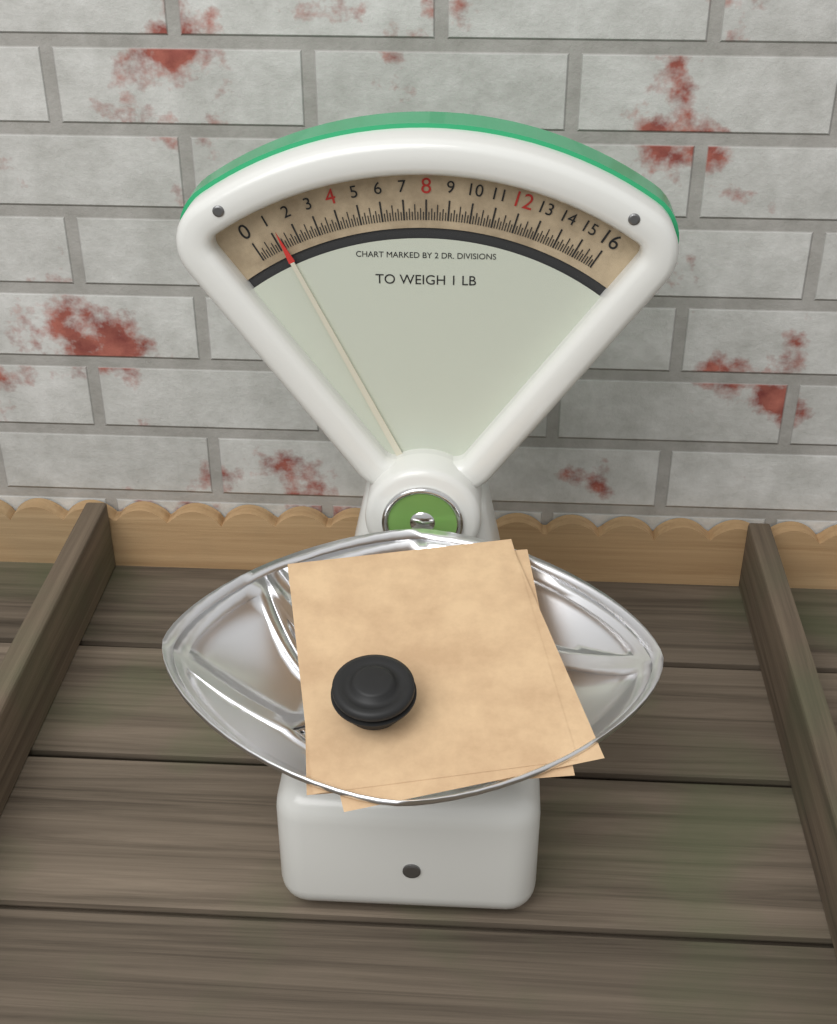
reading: 1.250 oz
